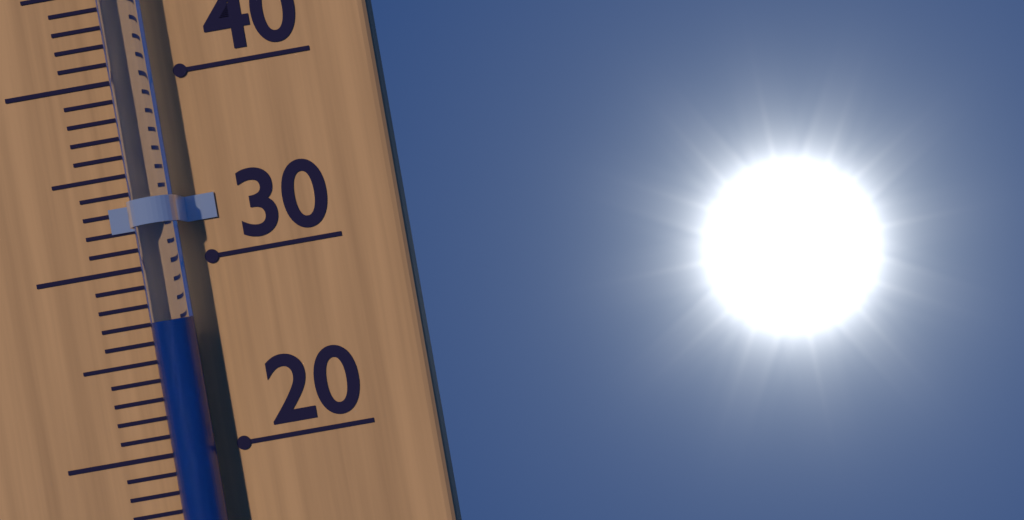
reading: 27 °C
